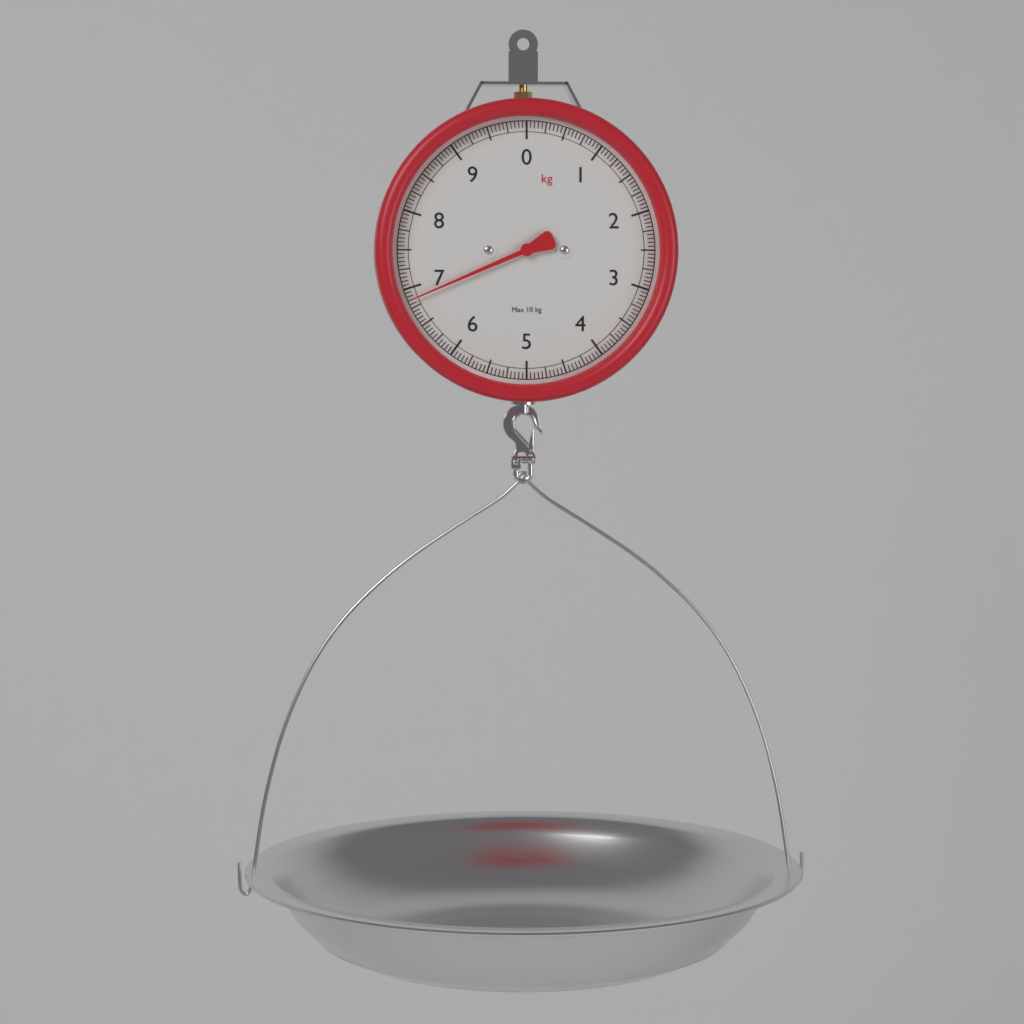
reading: 6.85 kg
